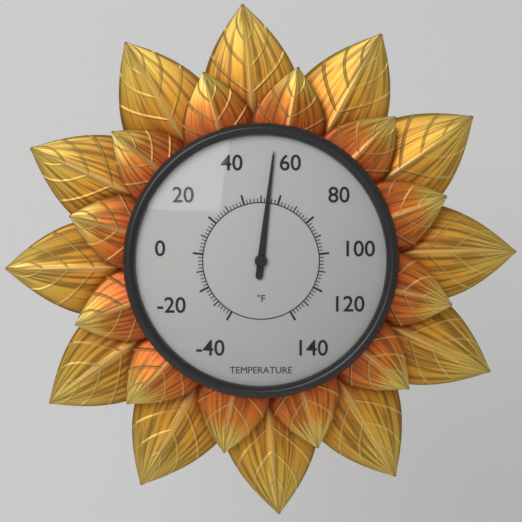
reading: 54 °F
